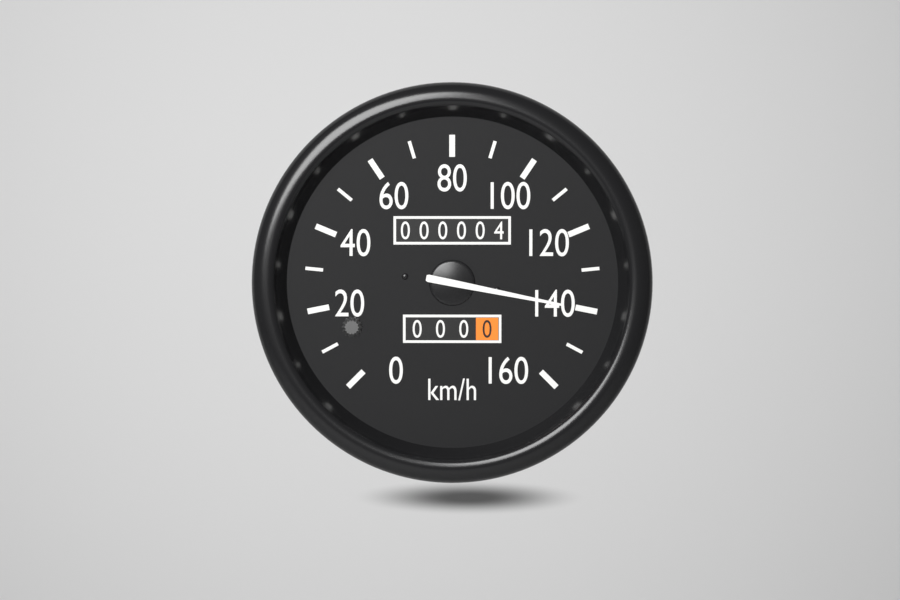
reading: 140 km/h
